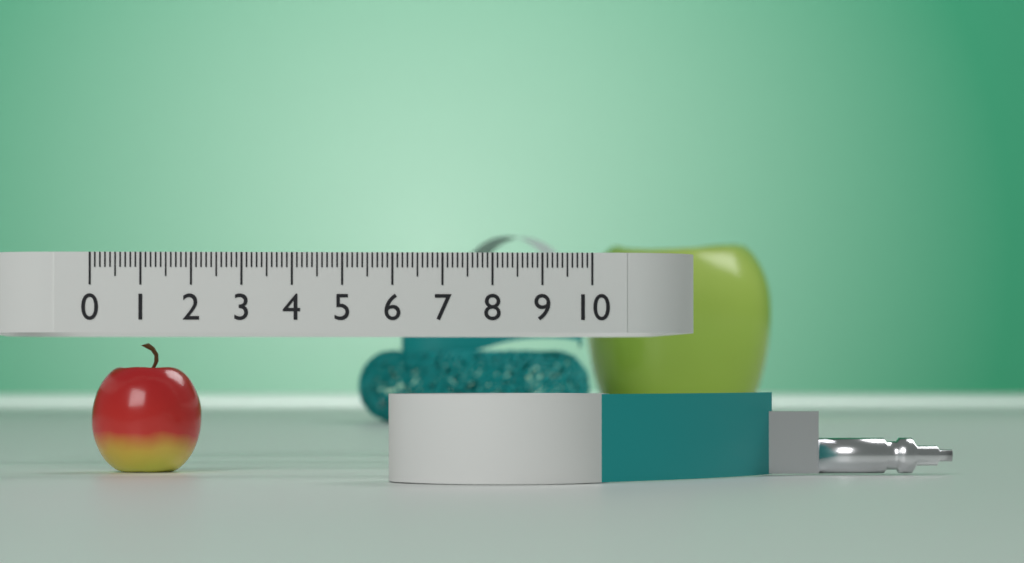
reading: 2.2 (no unit)
